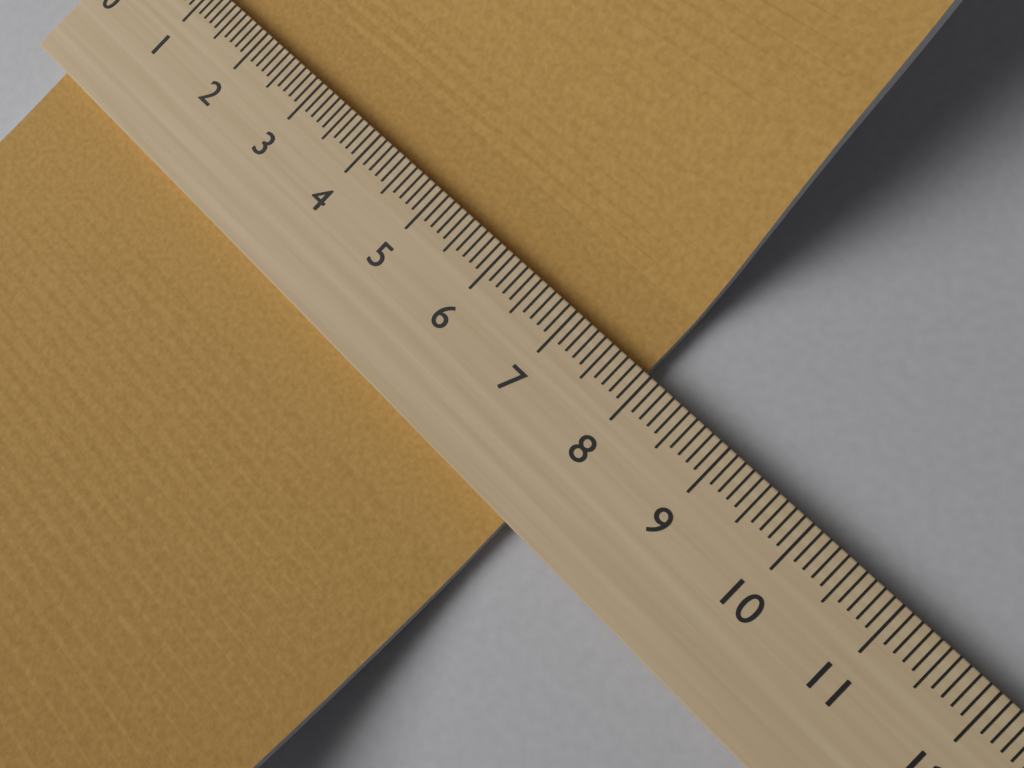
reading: 7.9 (no unit)
